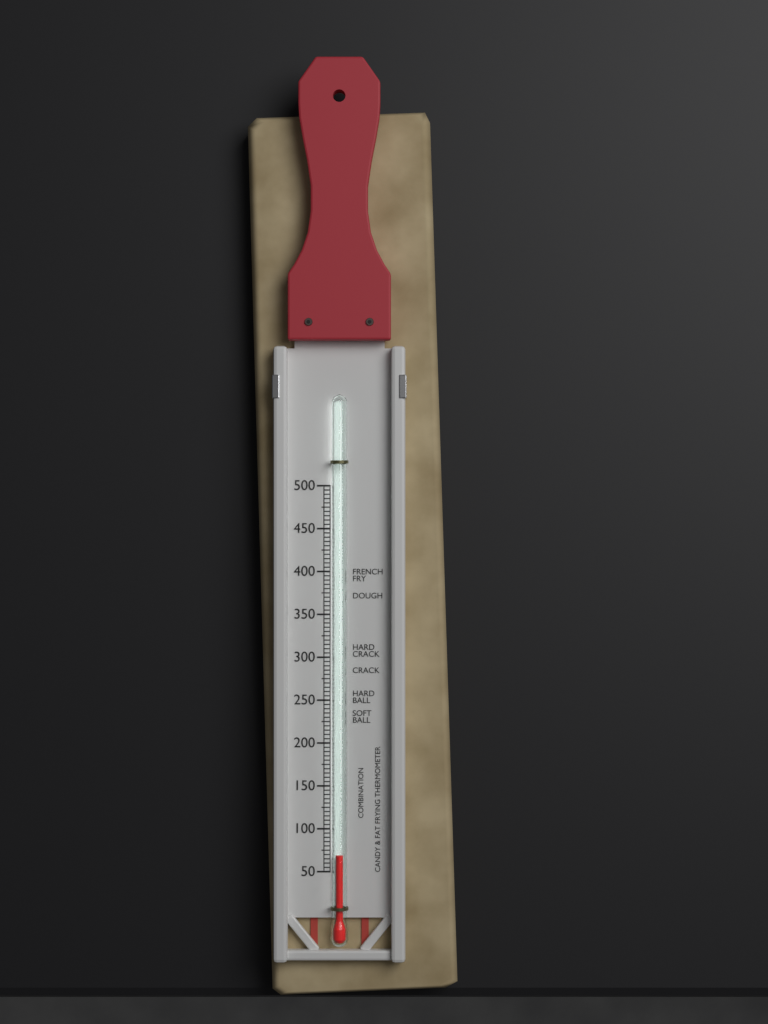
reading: 70 (no unit)
